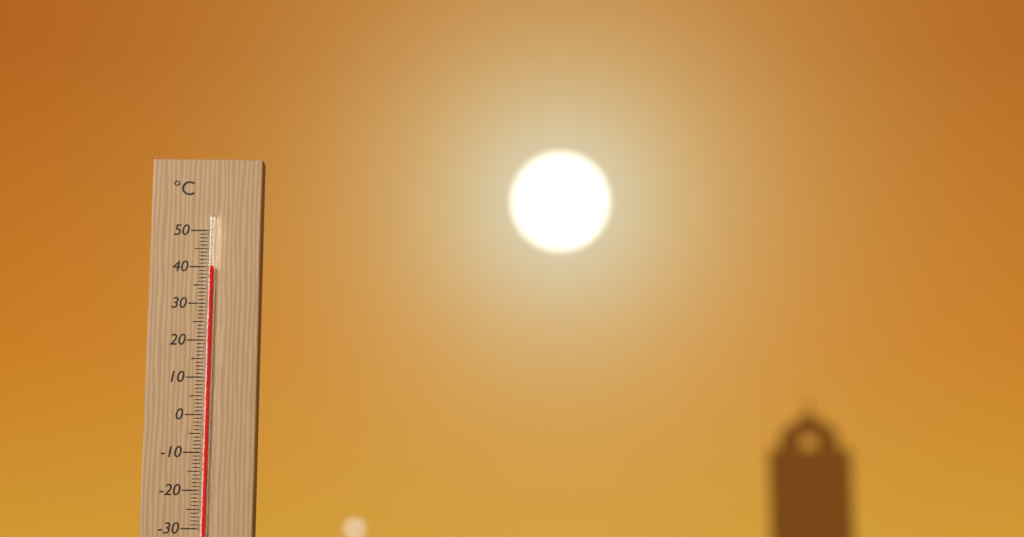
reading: 40 °C
